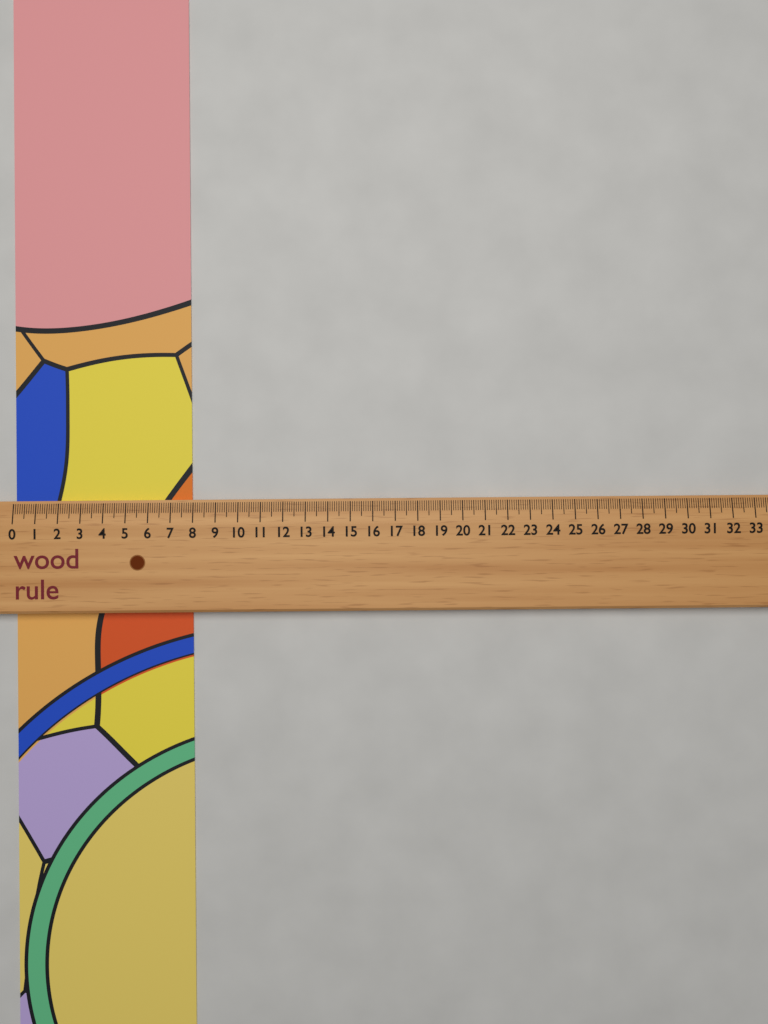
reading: 7.9 (no unit)
